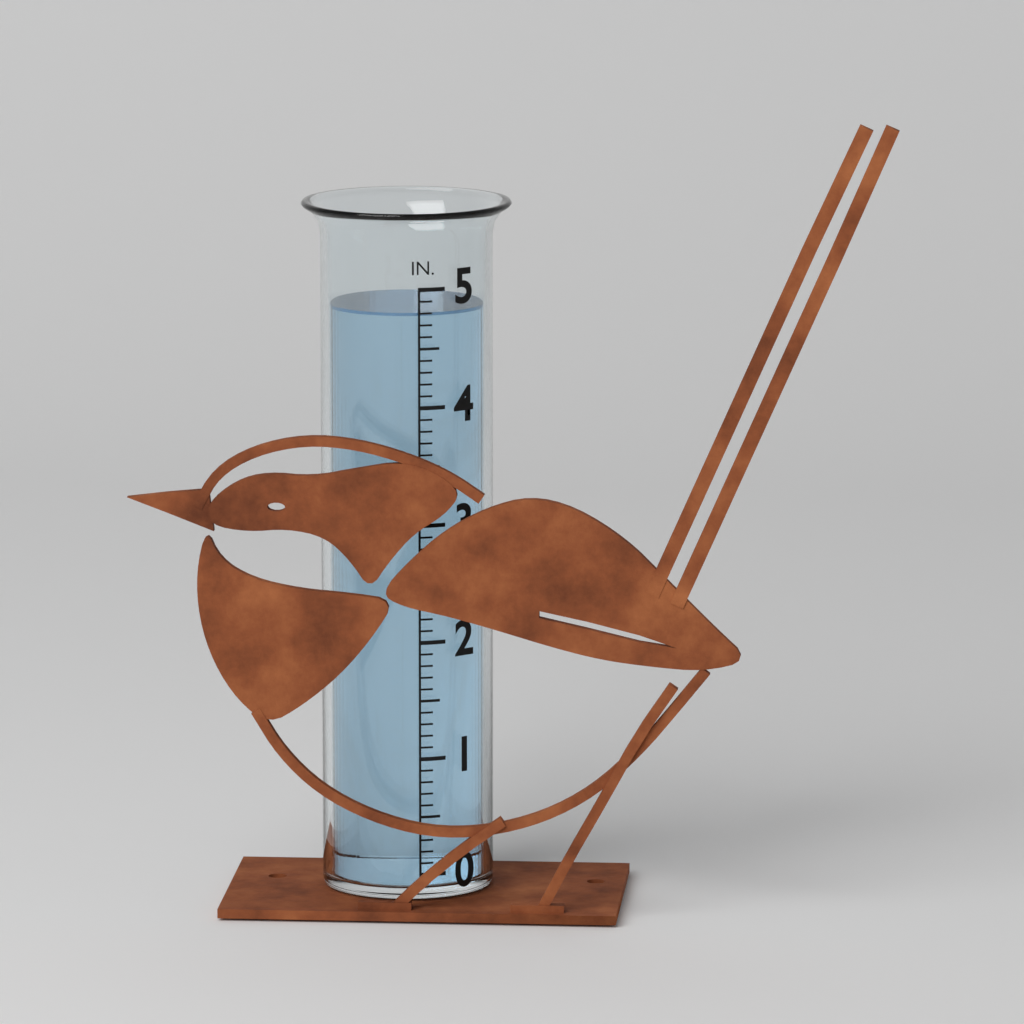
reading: 4.8 in
